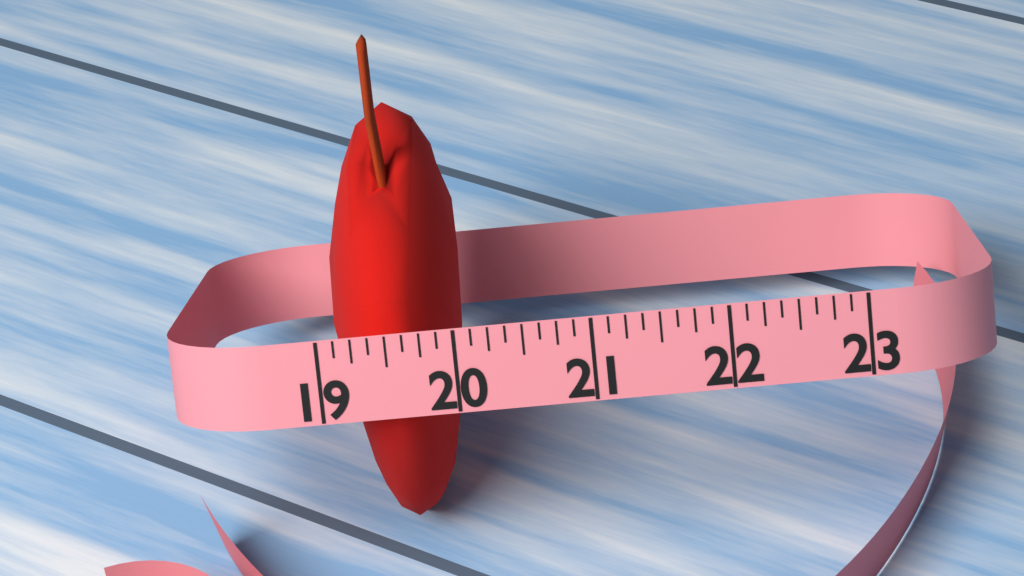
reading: 20.000 (no unit)
